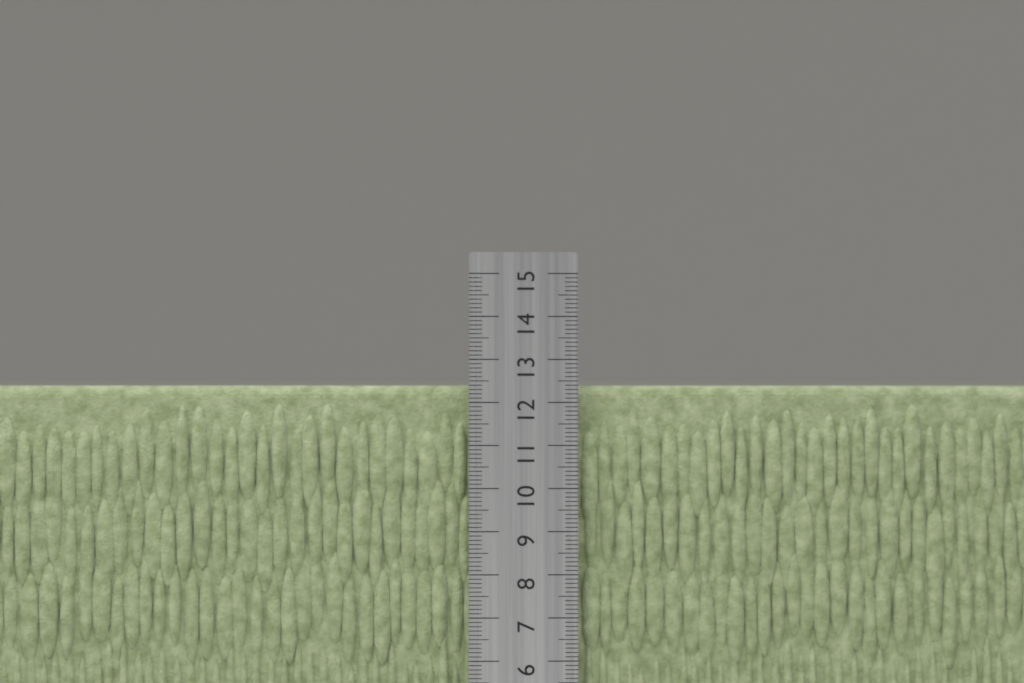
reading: 12.4 cm
